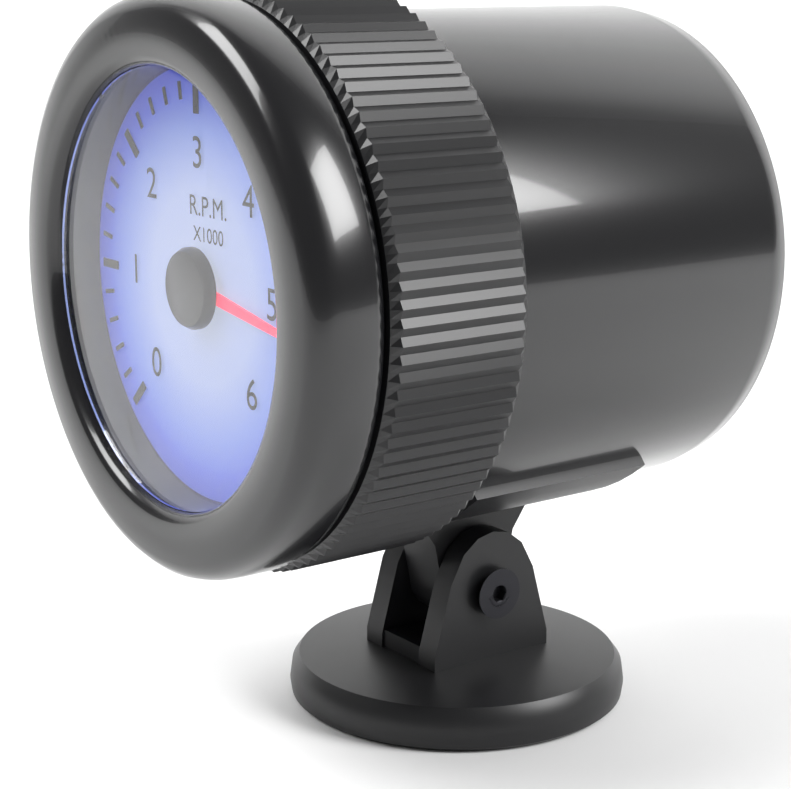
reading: 5.2 RPM x1000
